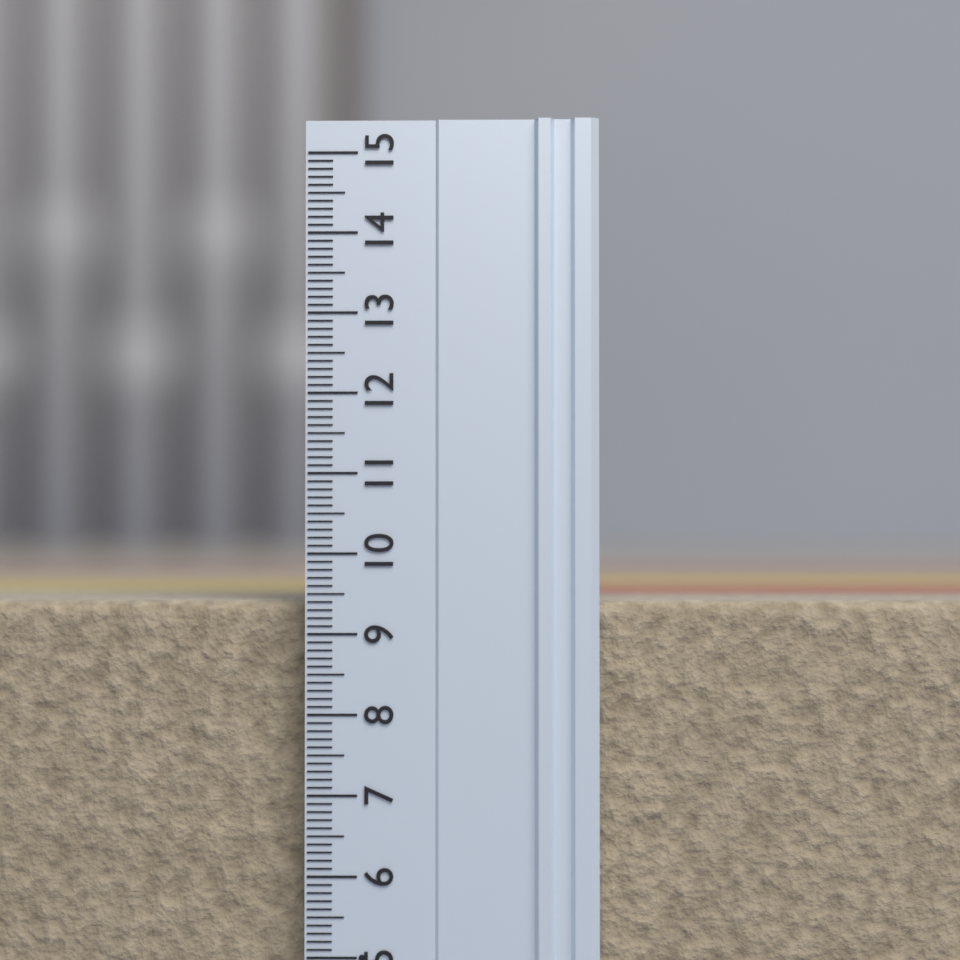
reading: 9.4 (no unit)
